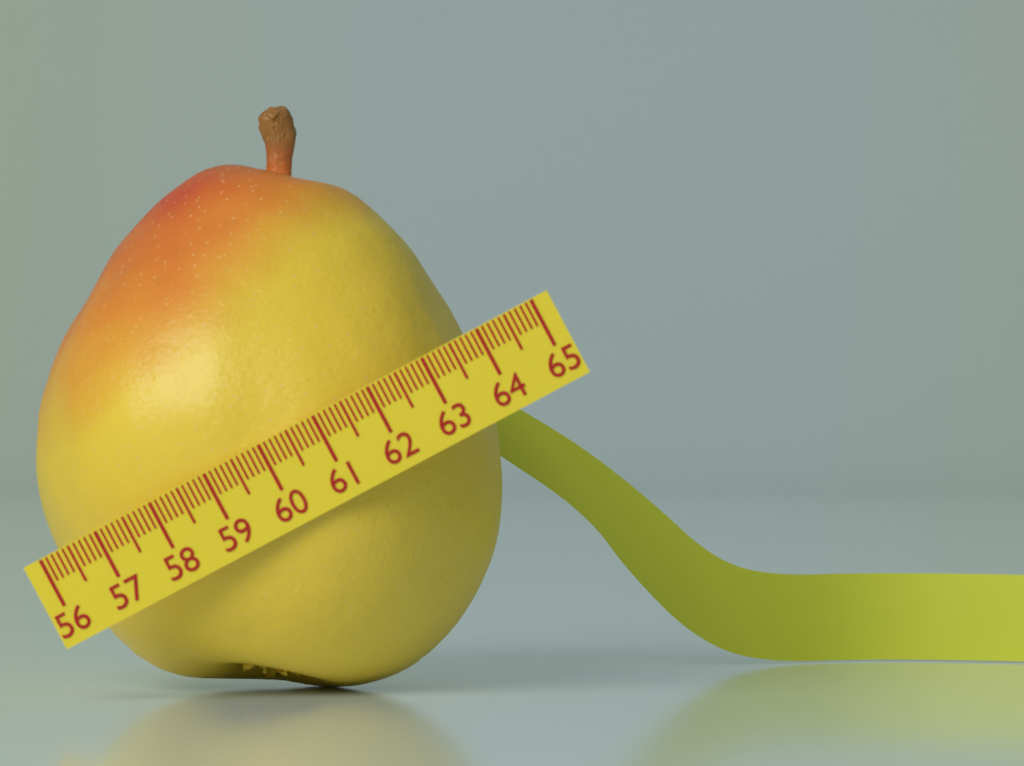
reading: 63.6 (no unit)
